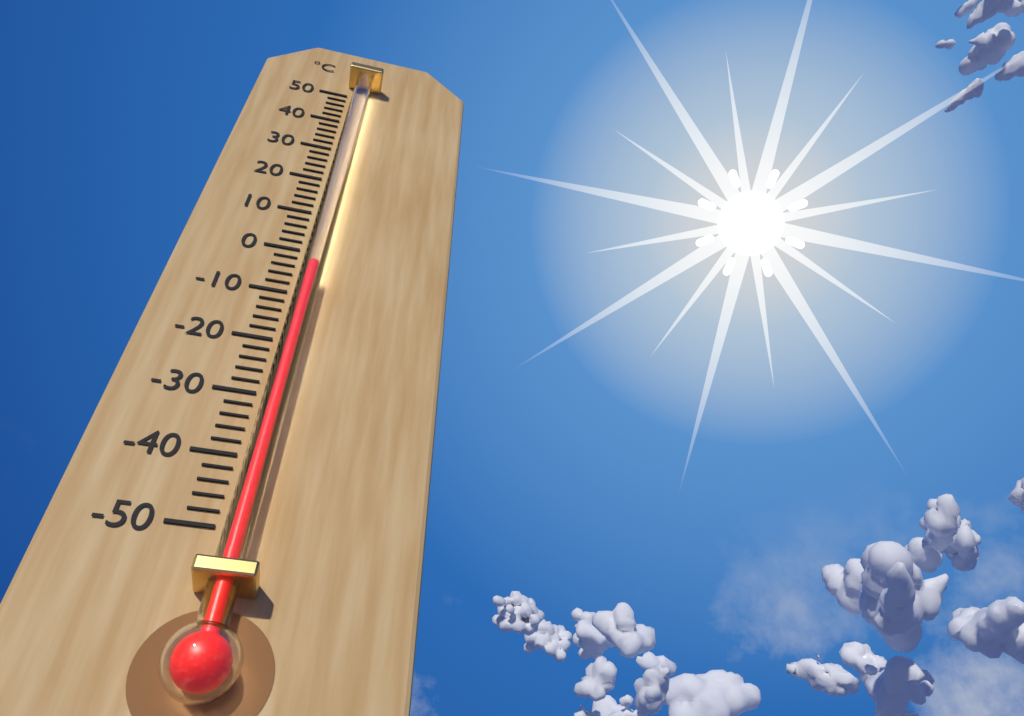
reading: -6 °C
